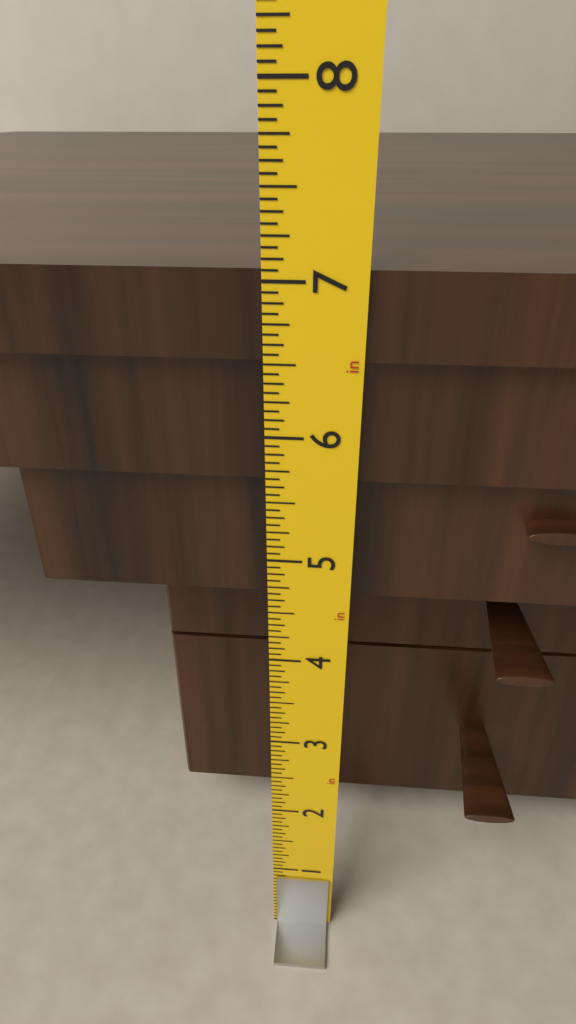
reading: 7.0625 in
